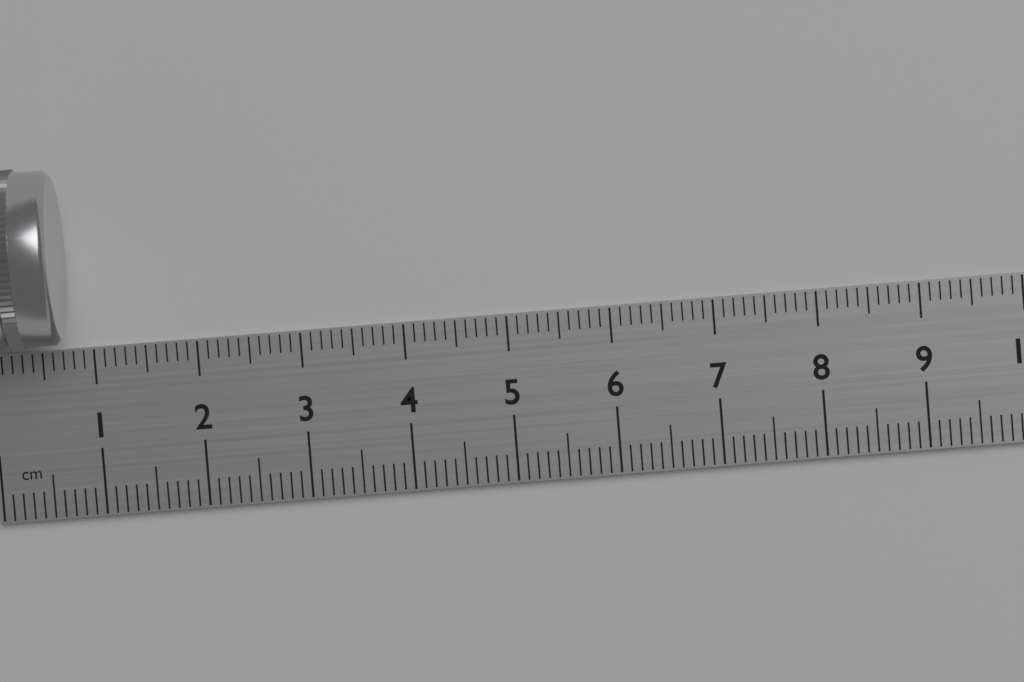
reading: 0.8 cm
